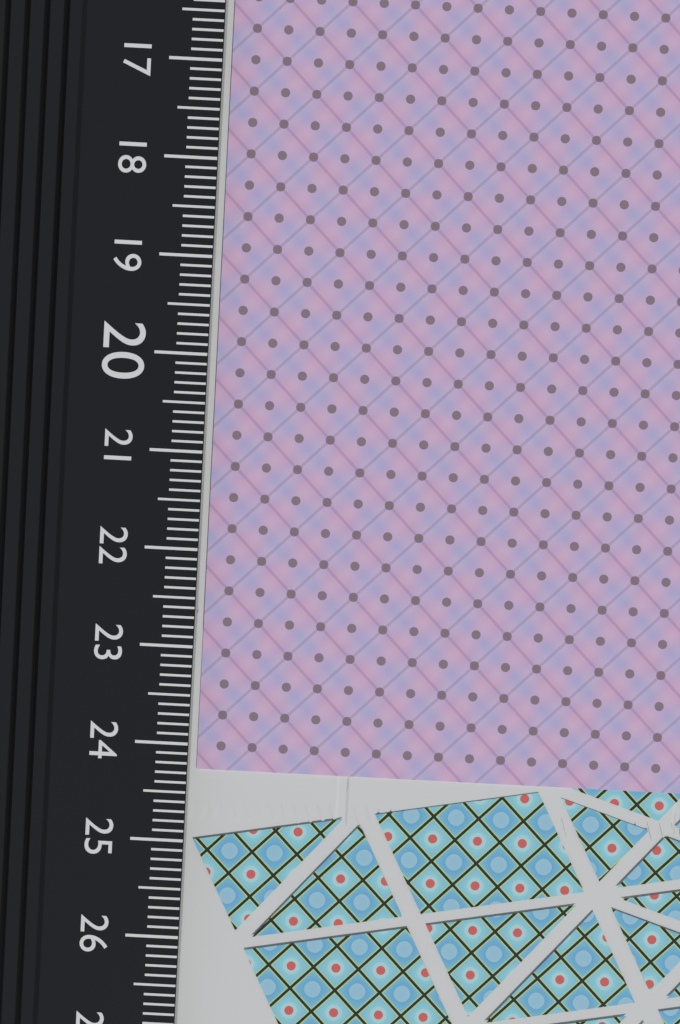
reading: 24.3 cm
